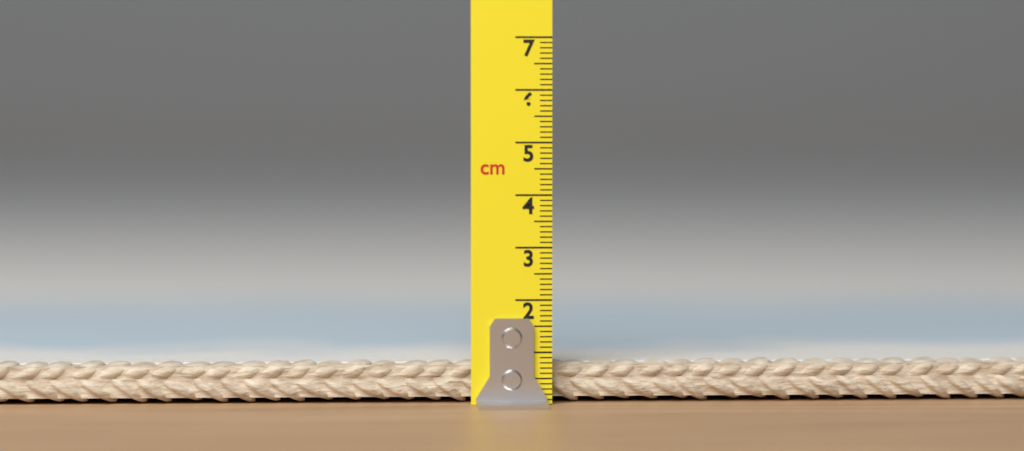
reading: 0.8 cm
